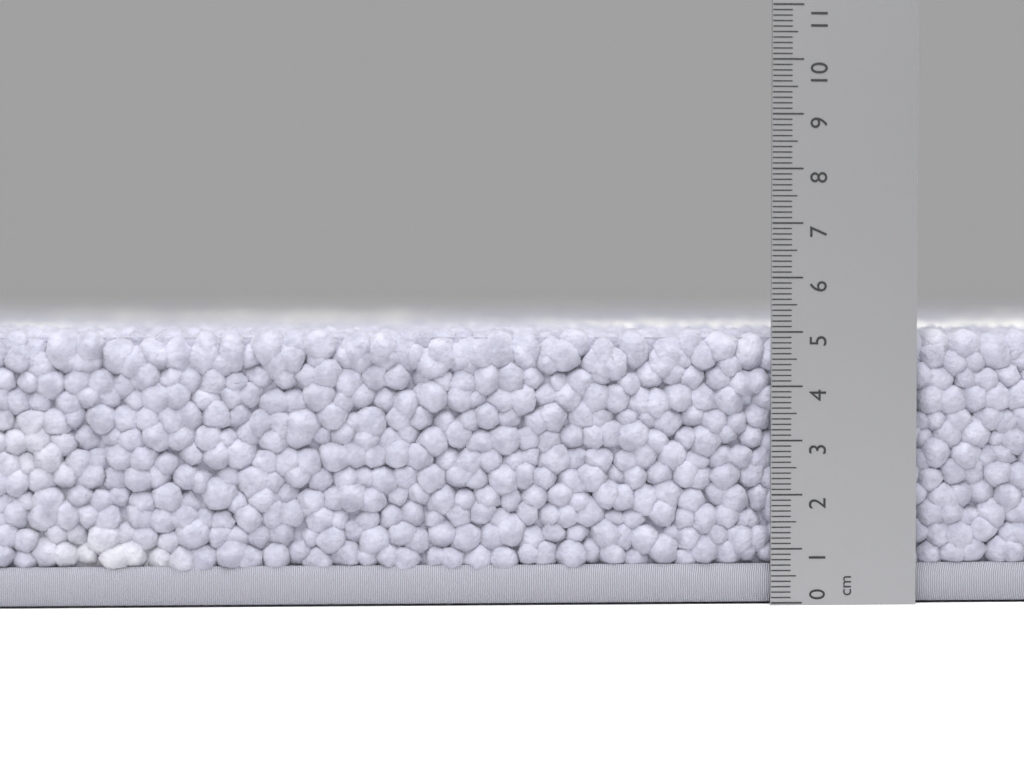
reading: 5.1 cm
